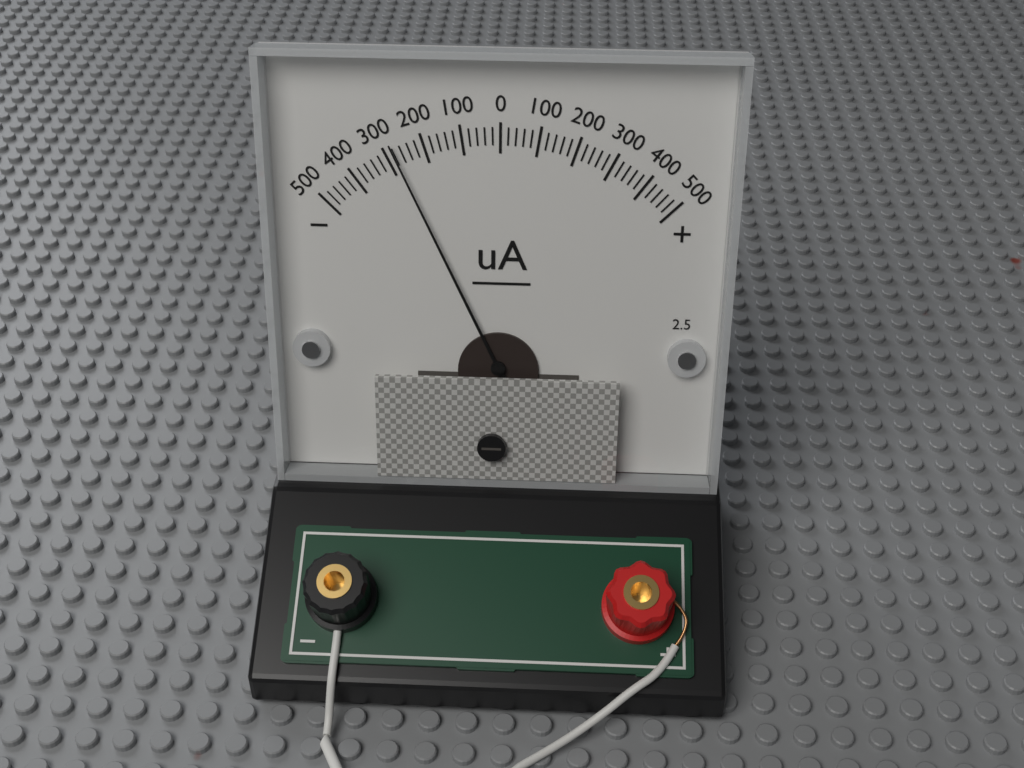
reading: -280 uA
